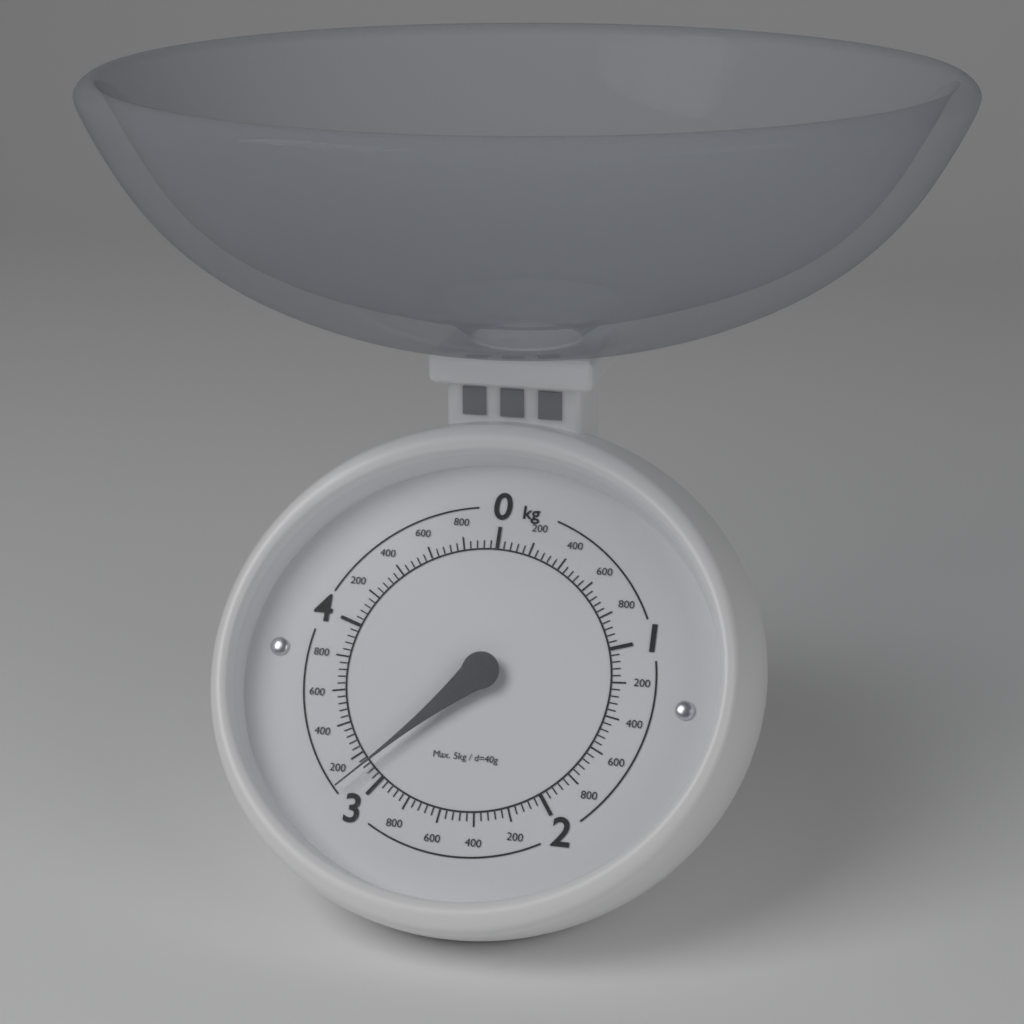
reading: 3.12 kg
